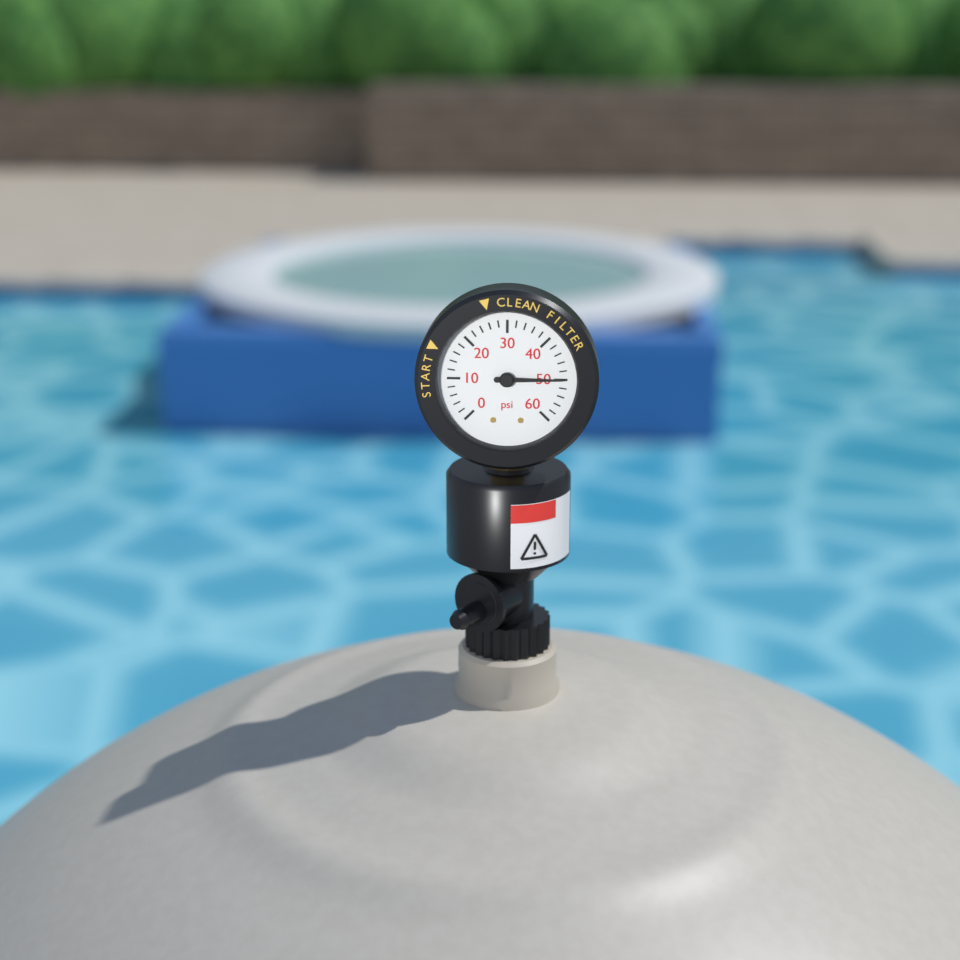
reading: 50 psi
